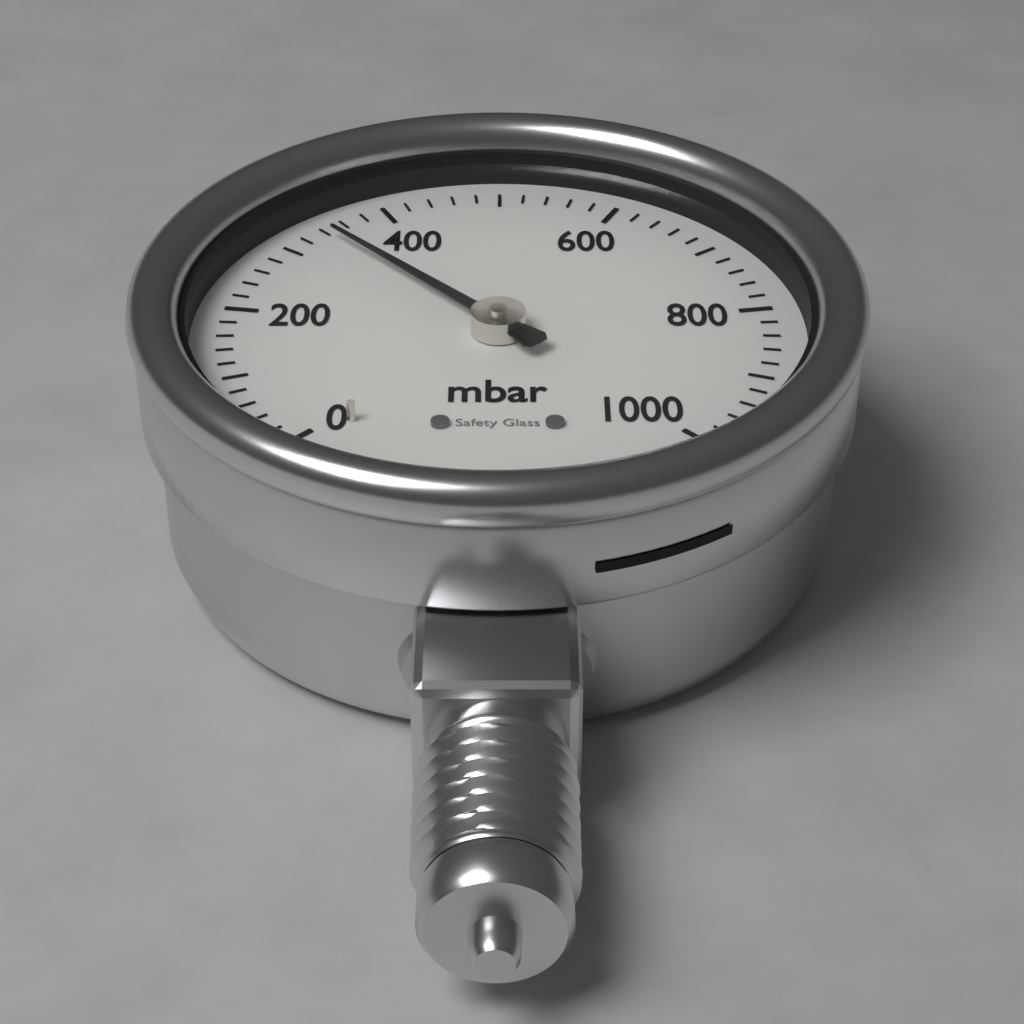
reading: 340 mbar
